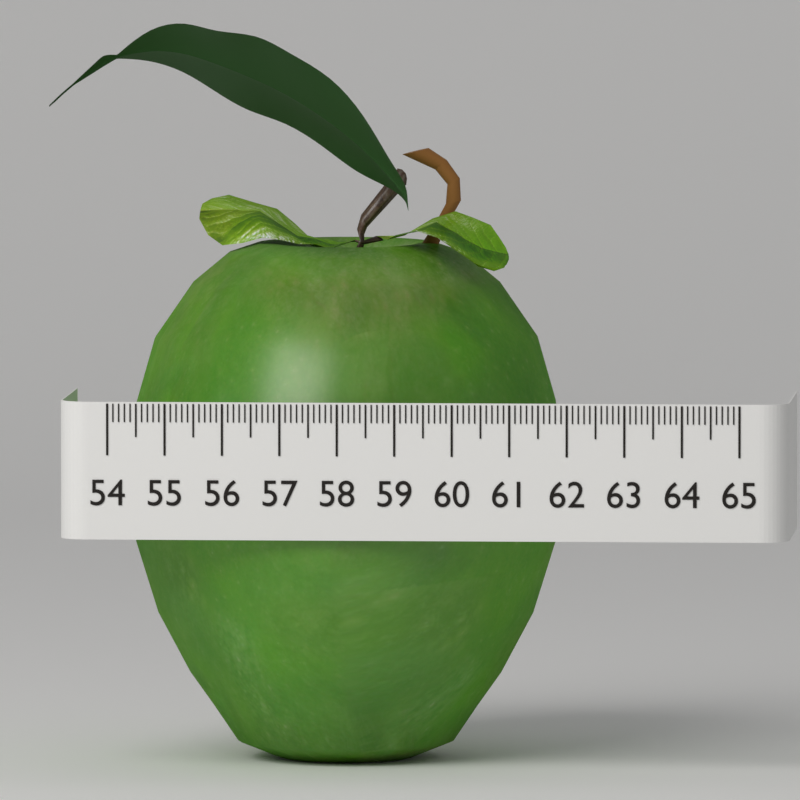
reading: 61.7 (no unit)
